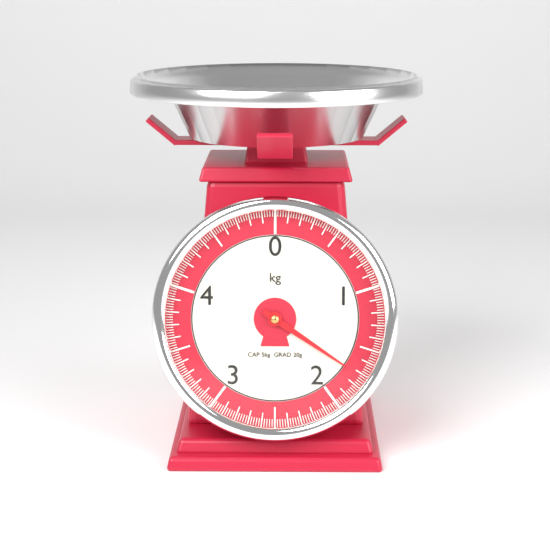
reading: 1.72 kg
